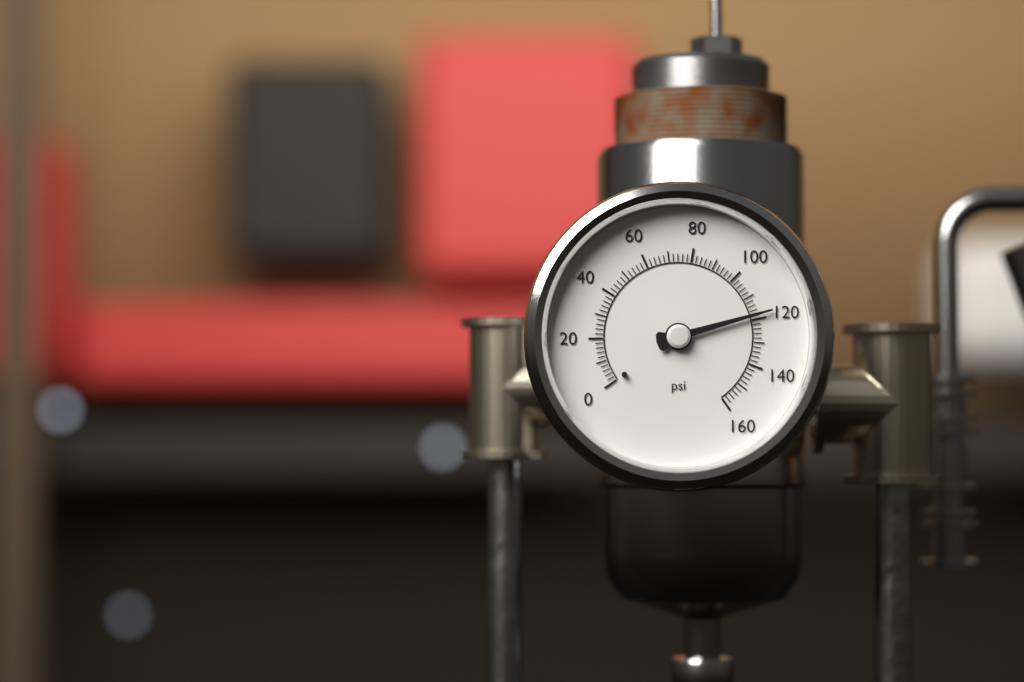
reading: 118 psi
